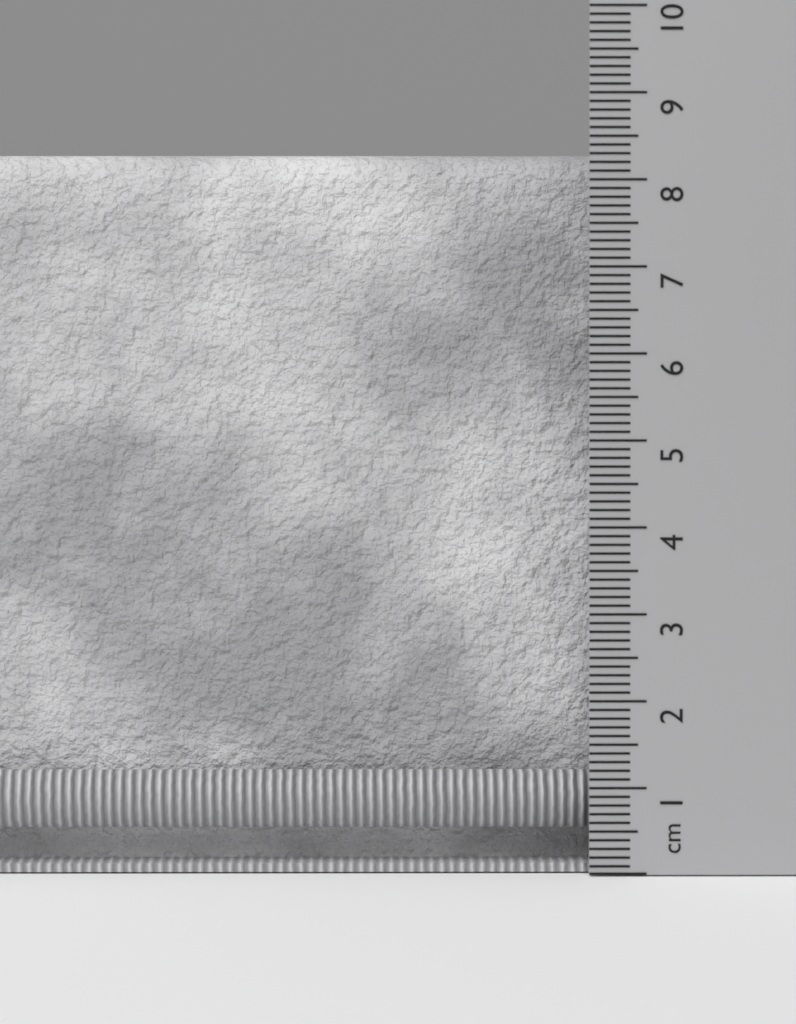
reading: 8.3 cm
